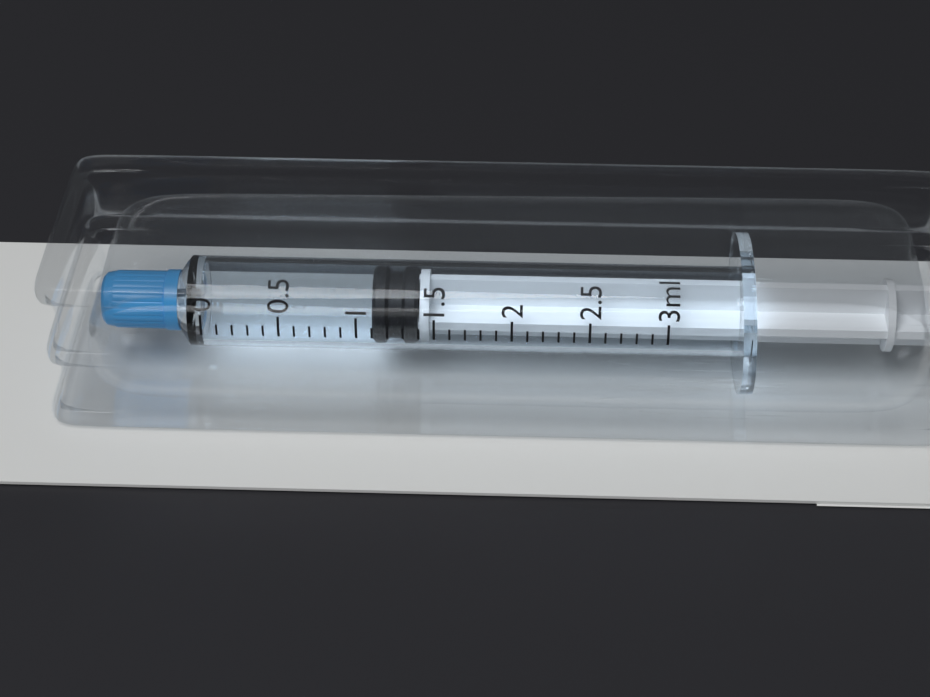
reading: 1.1 ml
